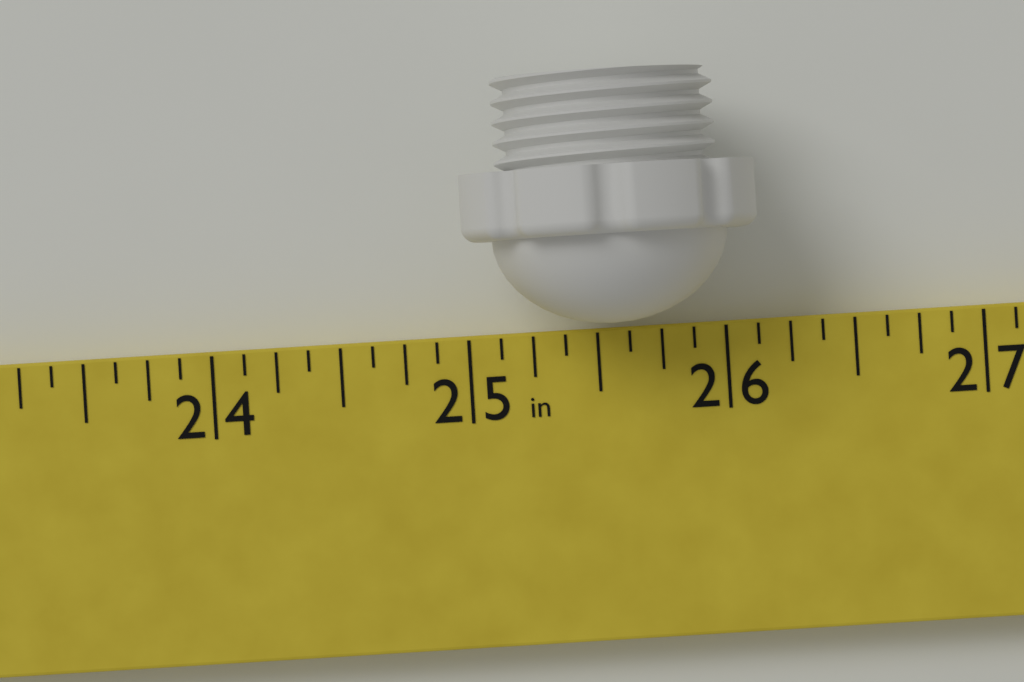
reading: 26.125 in
